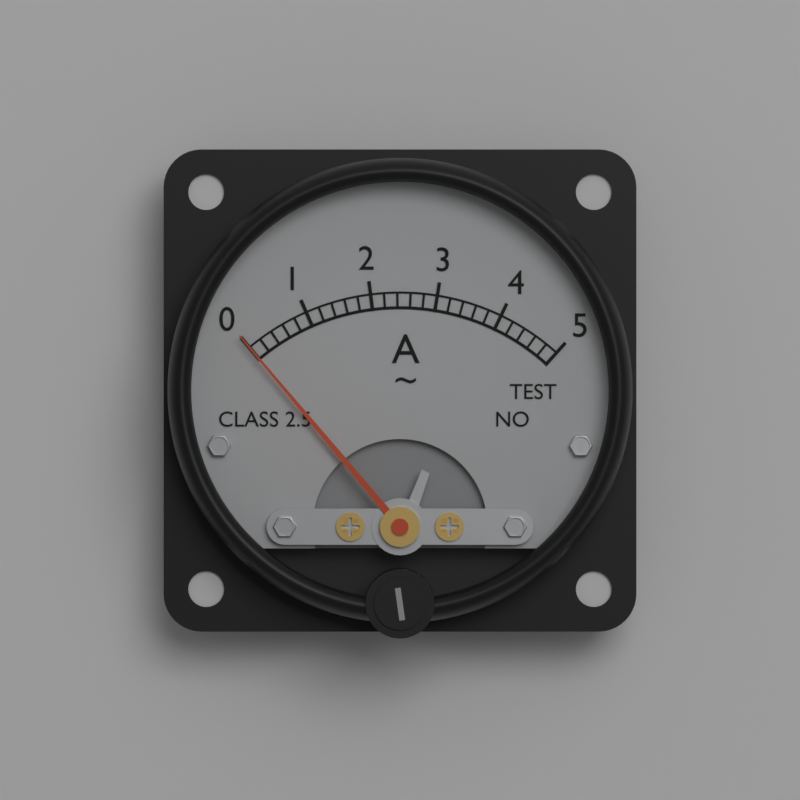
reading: 0.0 A
